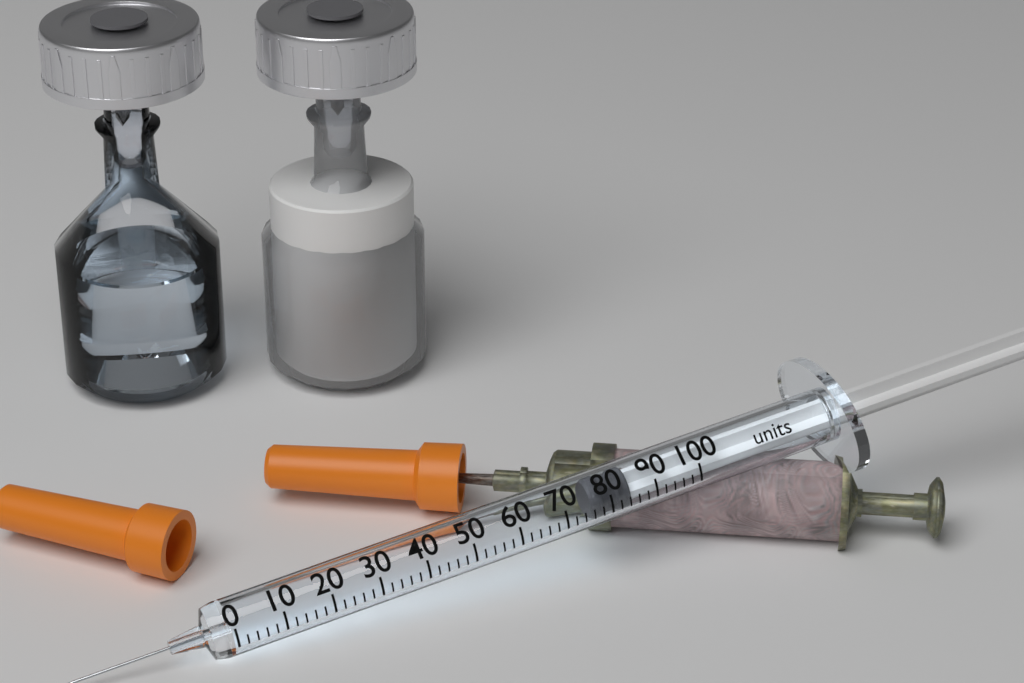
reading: 76 units
